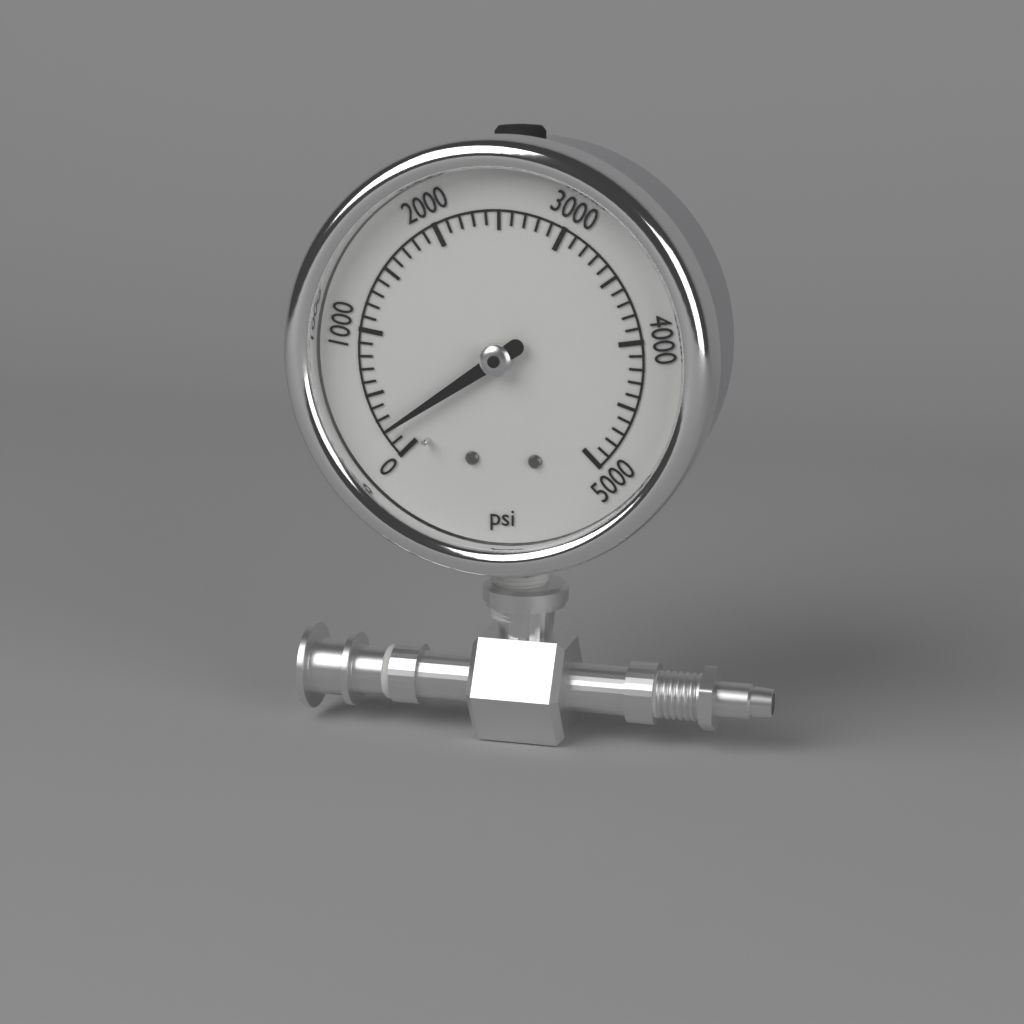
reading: 200 psi
